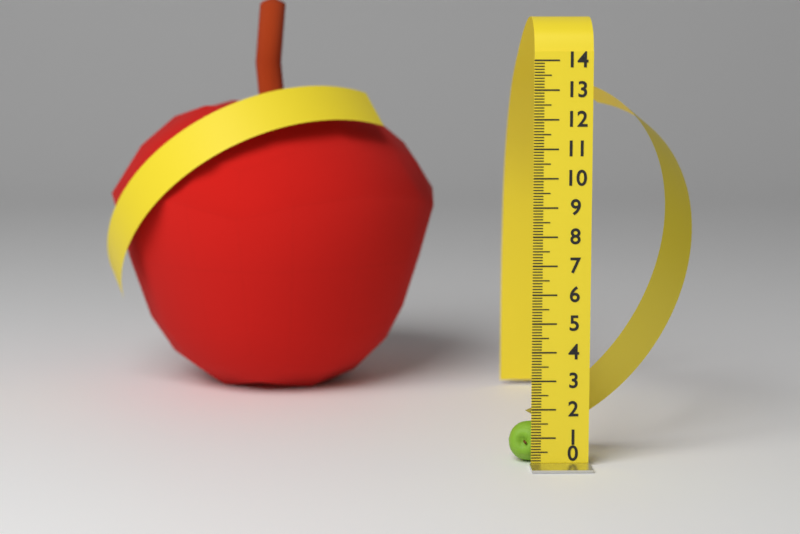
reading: 1.4 (no unit)
